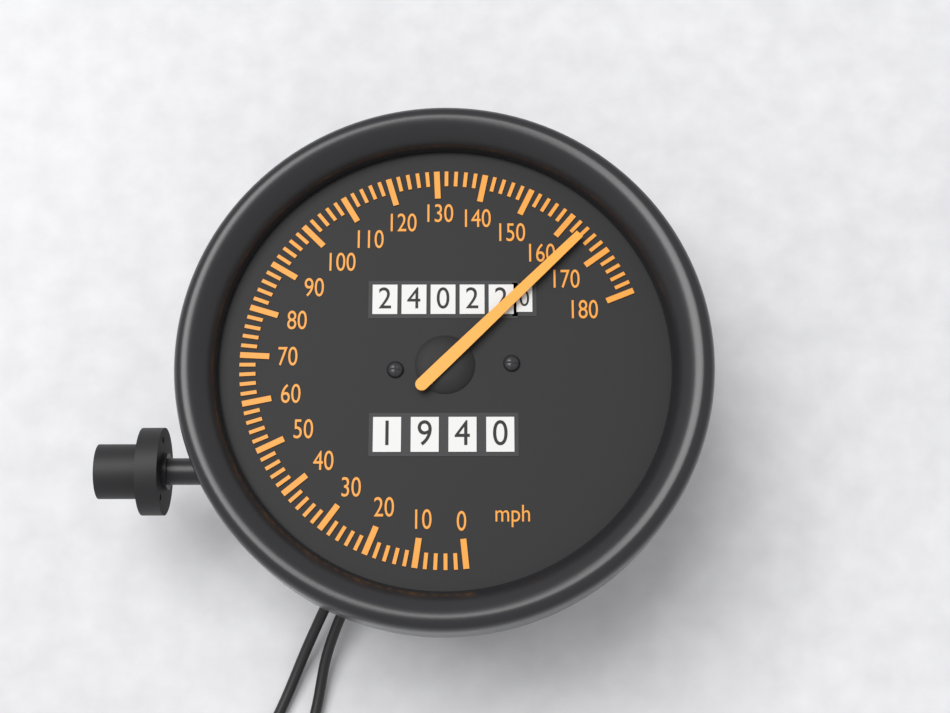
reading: 164 mph
